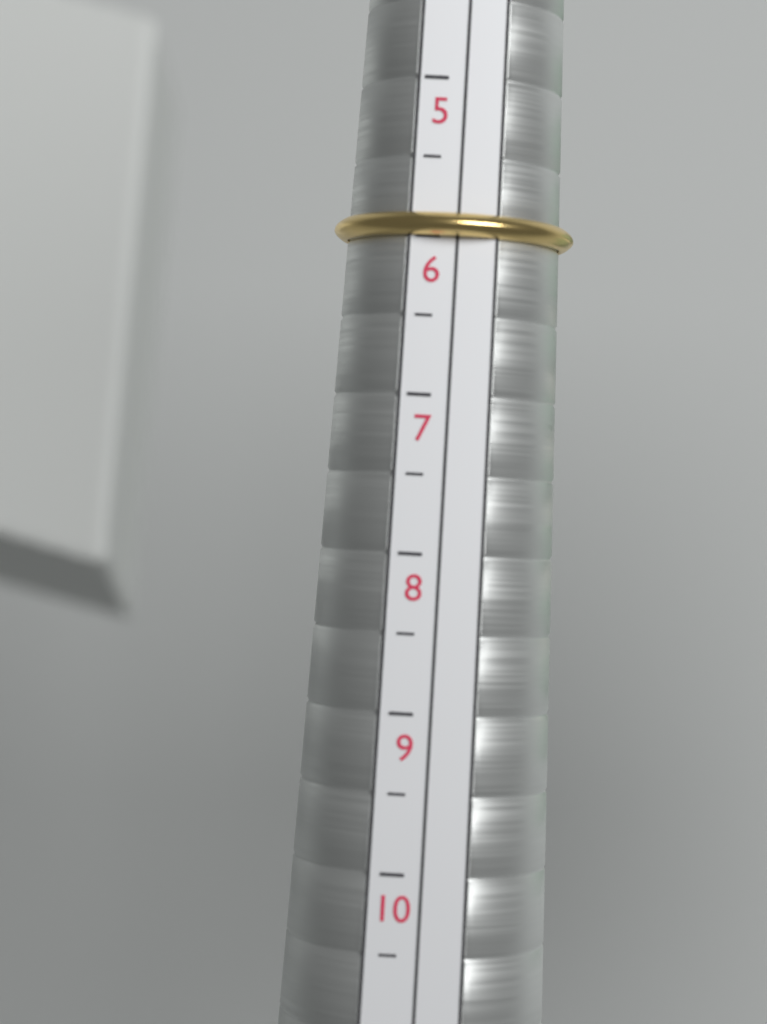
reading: 6.0 (no unit)
